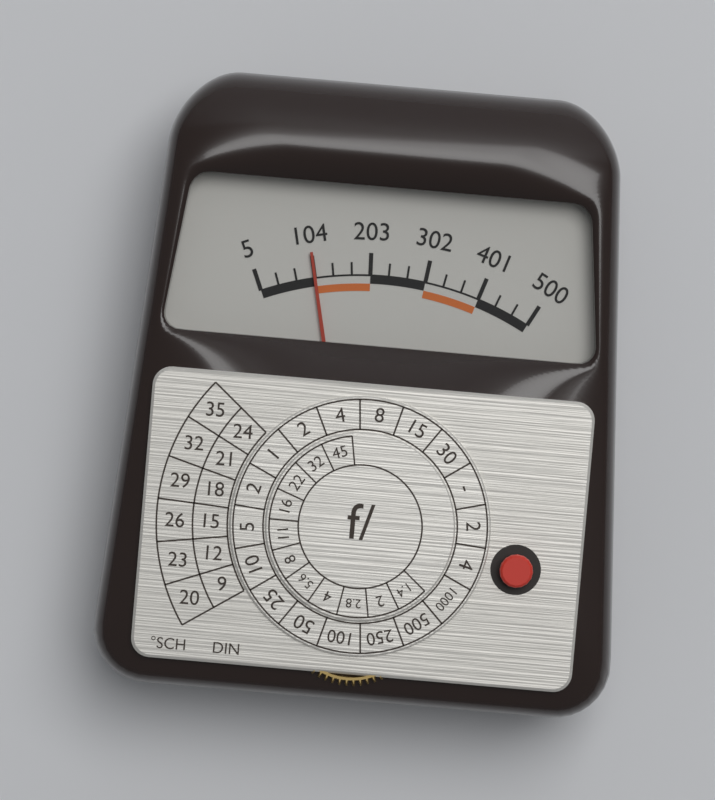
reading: 104 (no unit)
